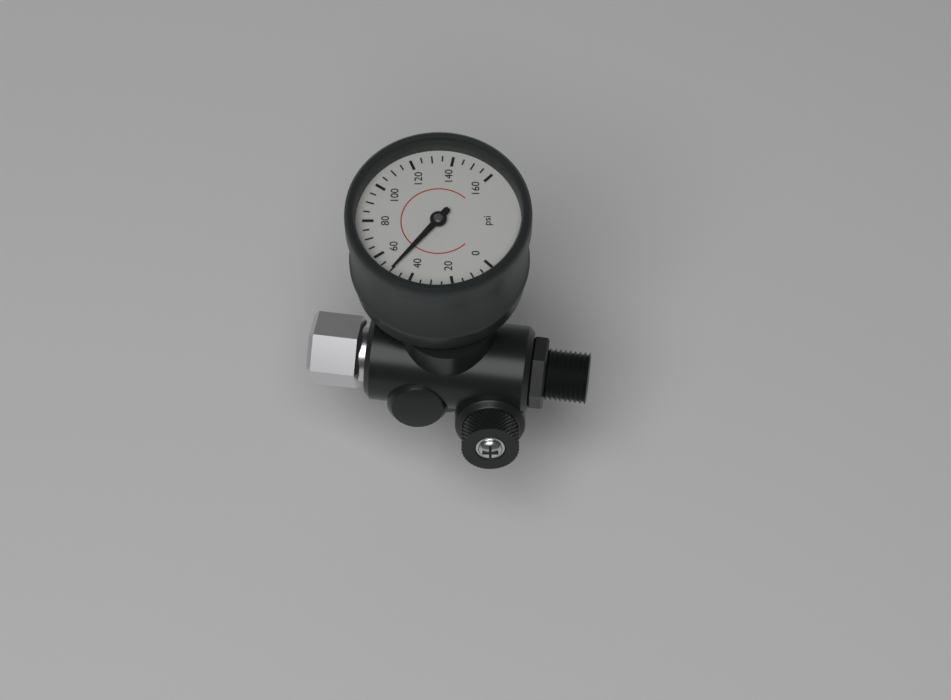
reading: 50 psi
